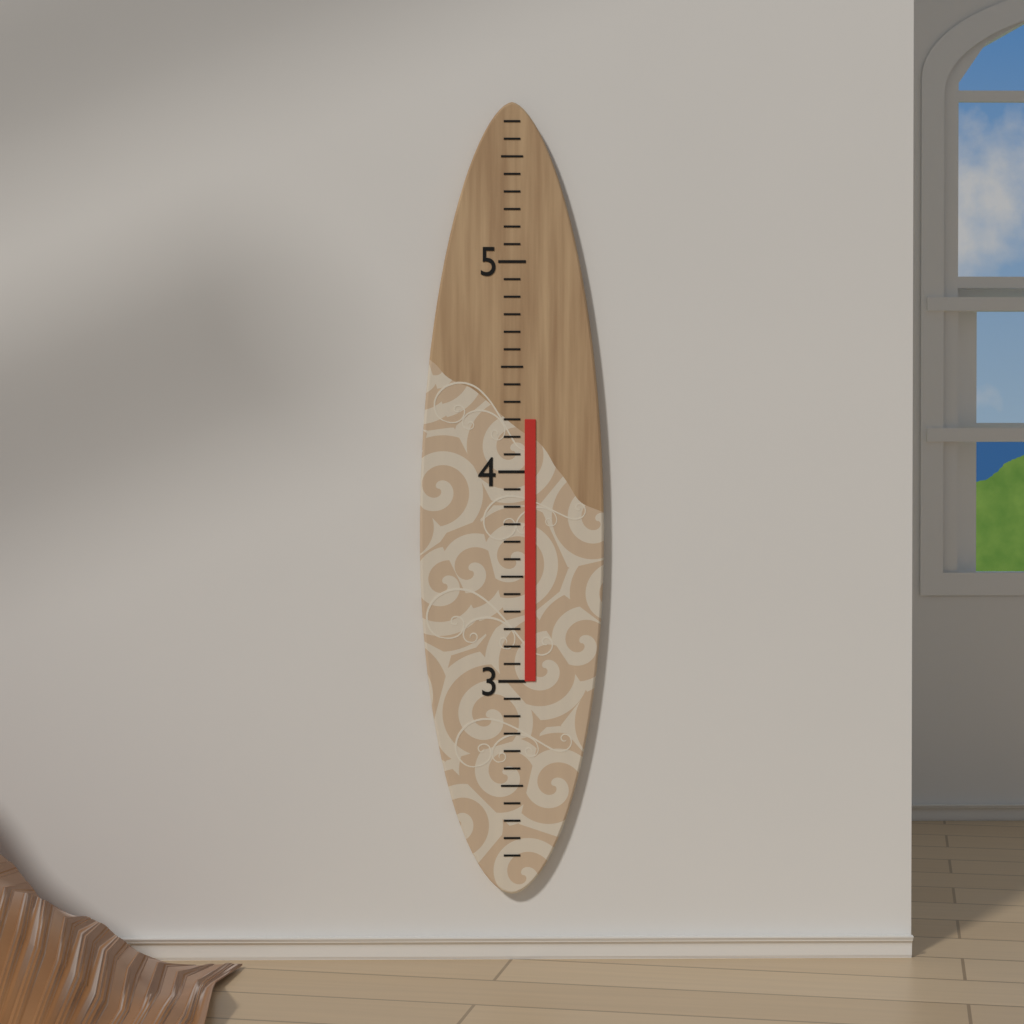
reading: 4.249999 (no unit)
